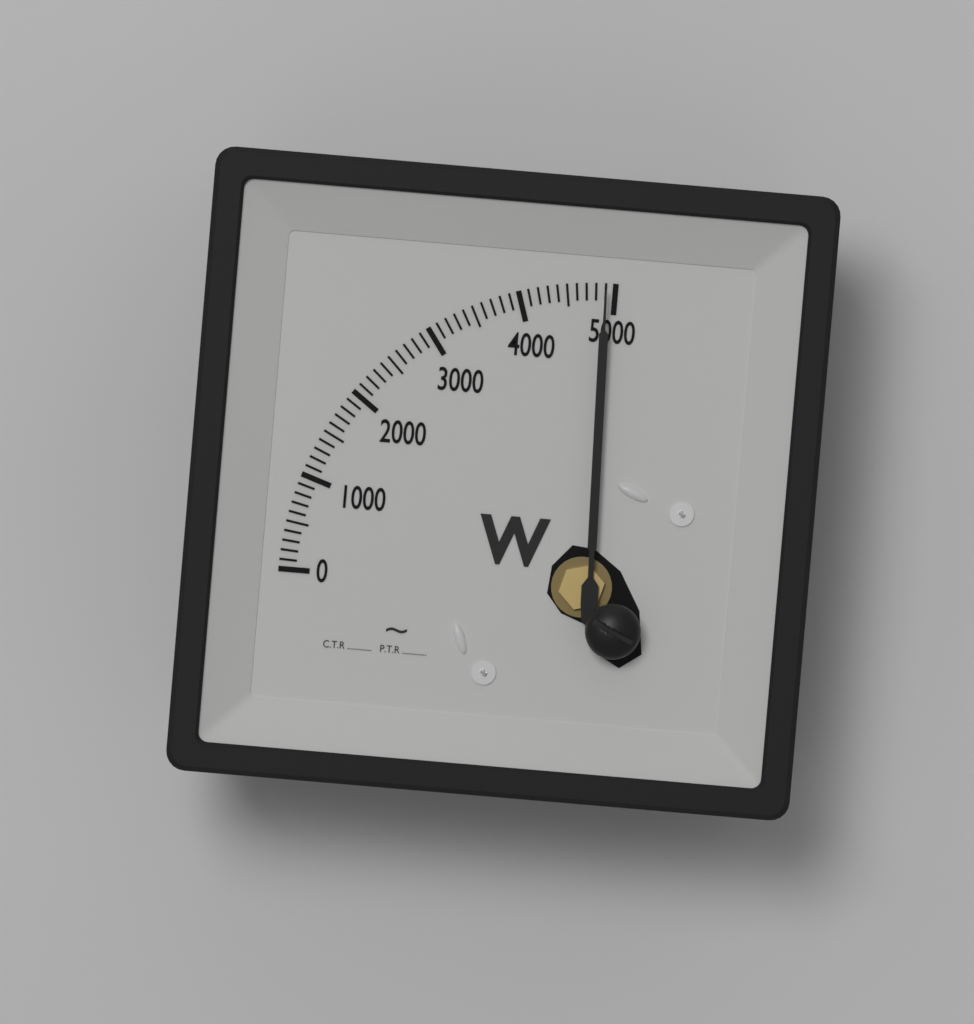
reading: 4900 W
